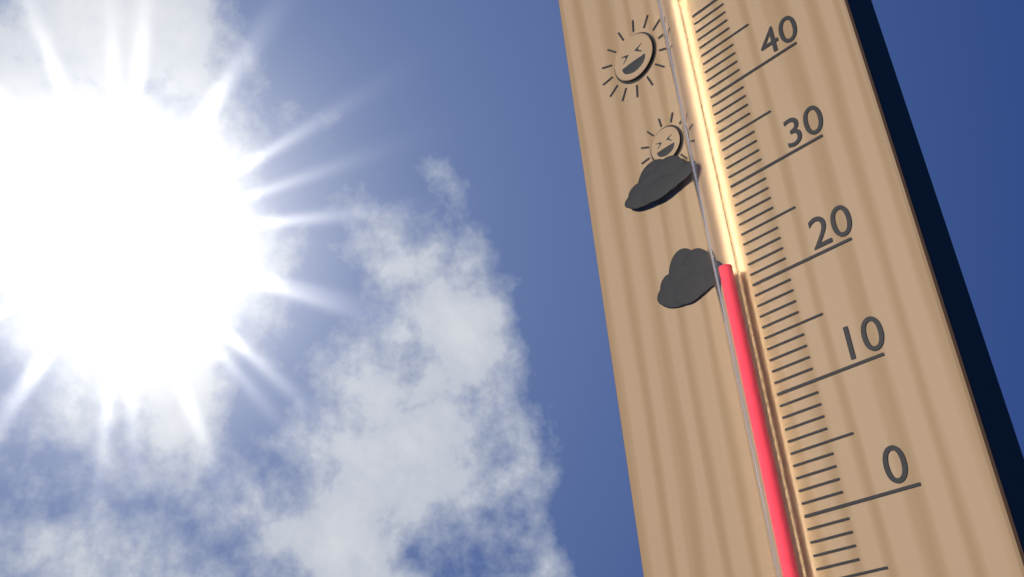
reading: 22 °C
